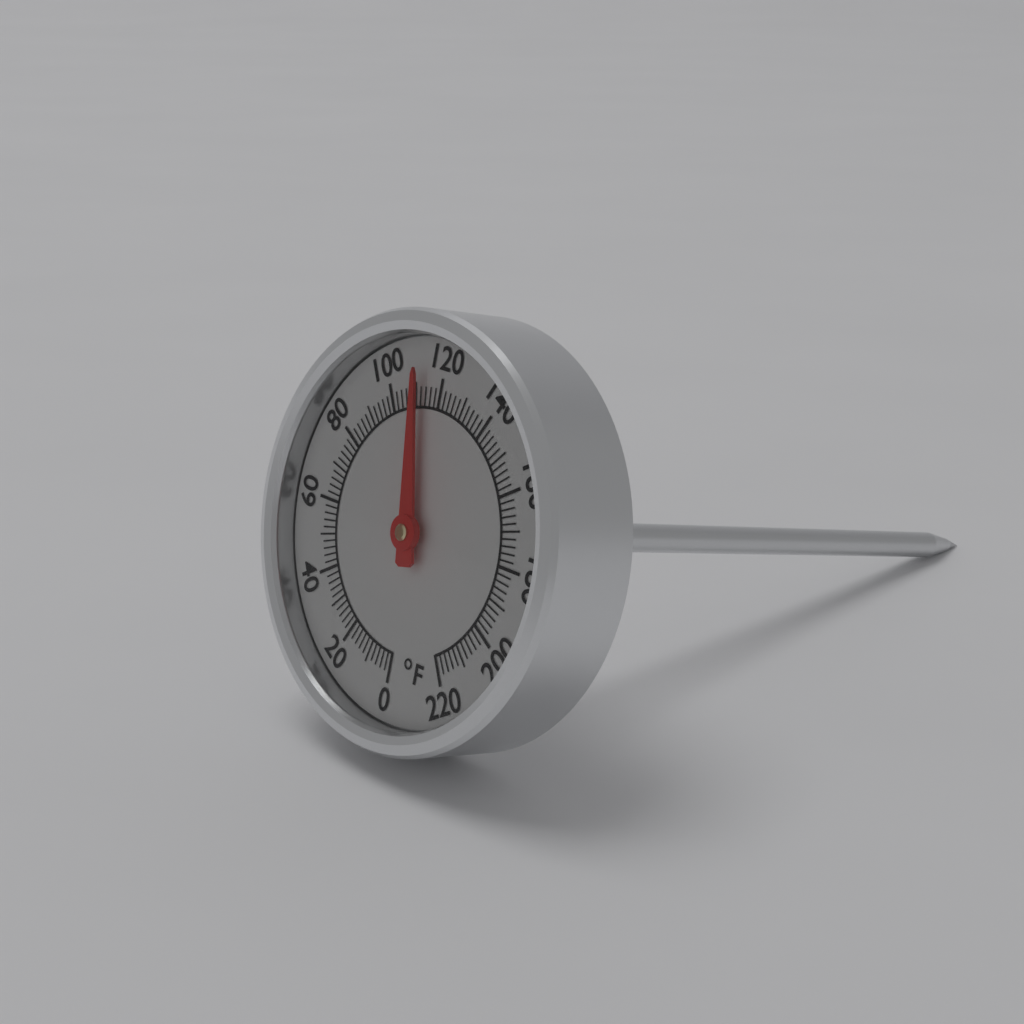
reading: 112 °F
